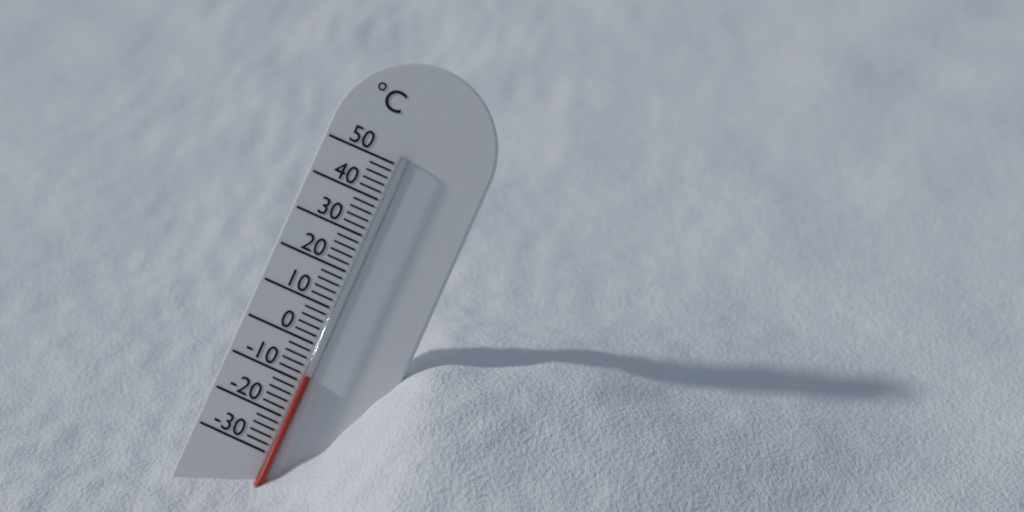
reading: -8 °C
